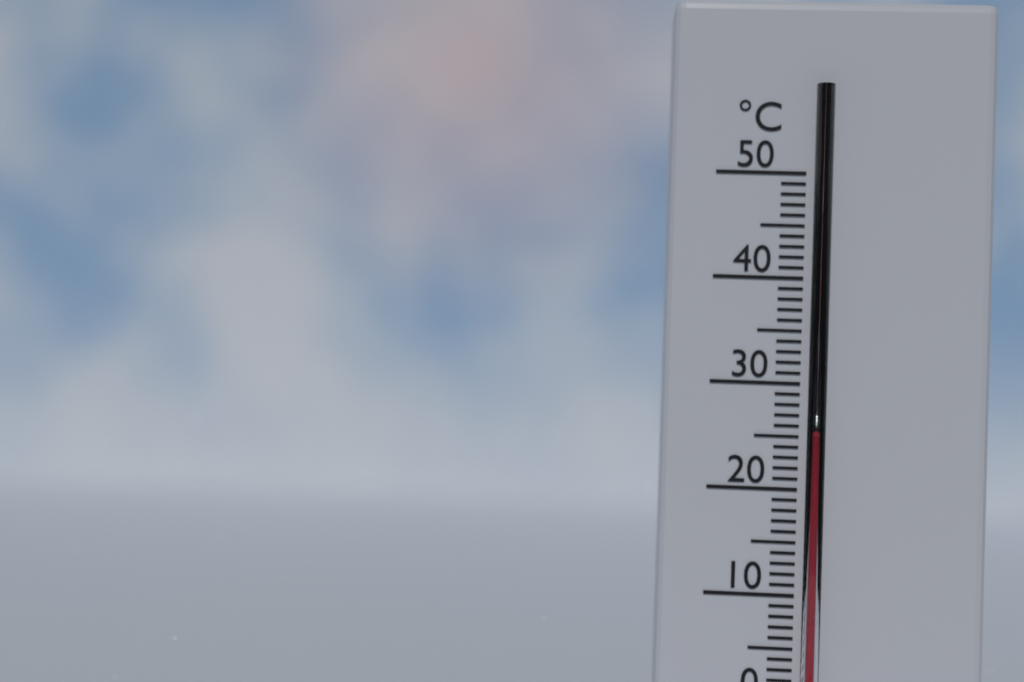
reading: 25 °C
